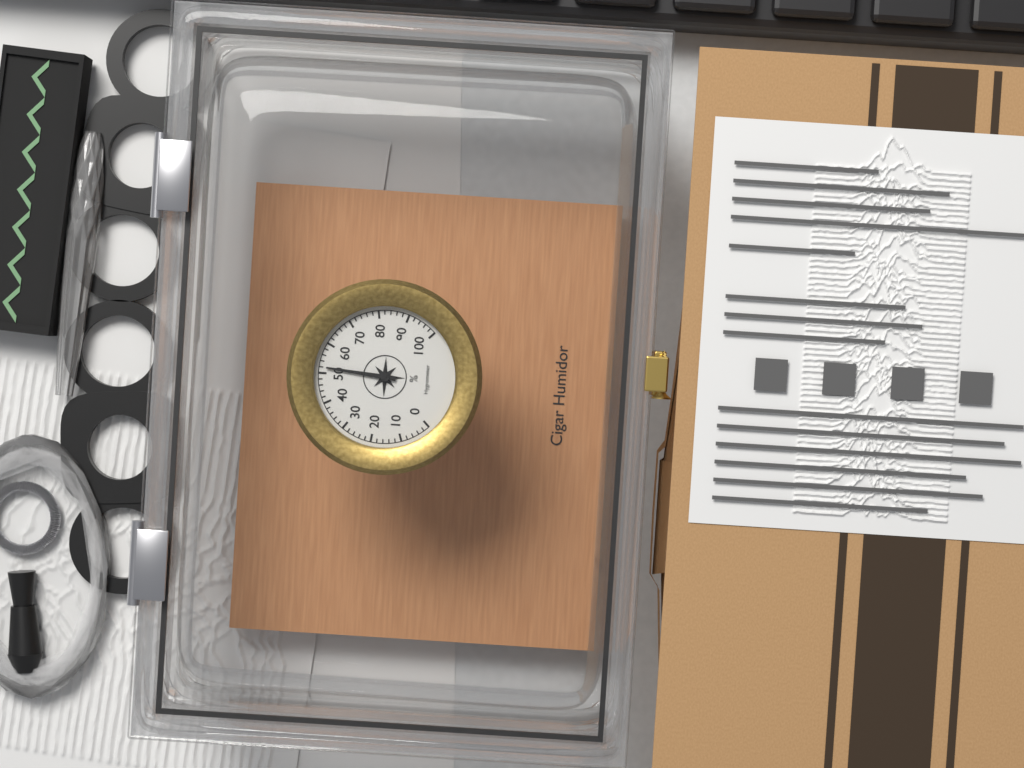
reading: 52 %
